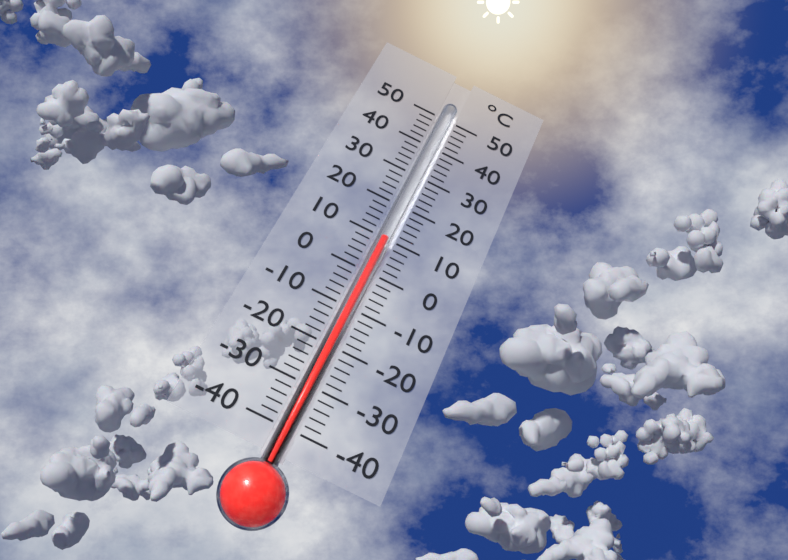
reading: 10 °C
